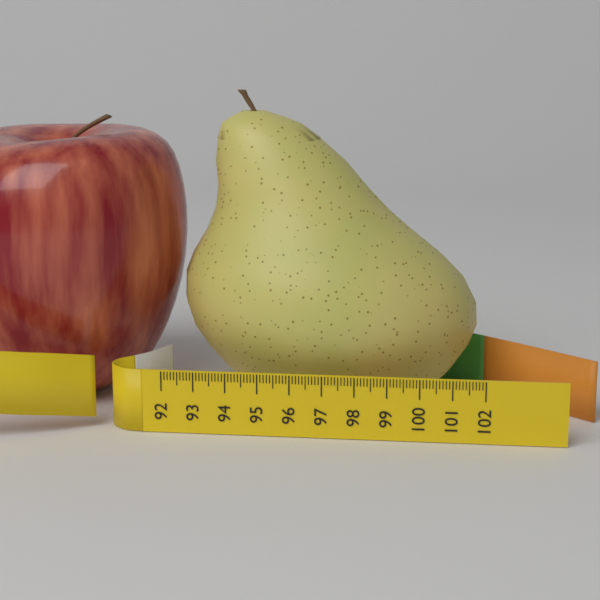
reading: 101.7 (no unit)
